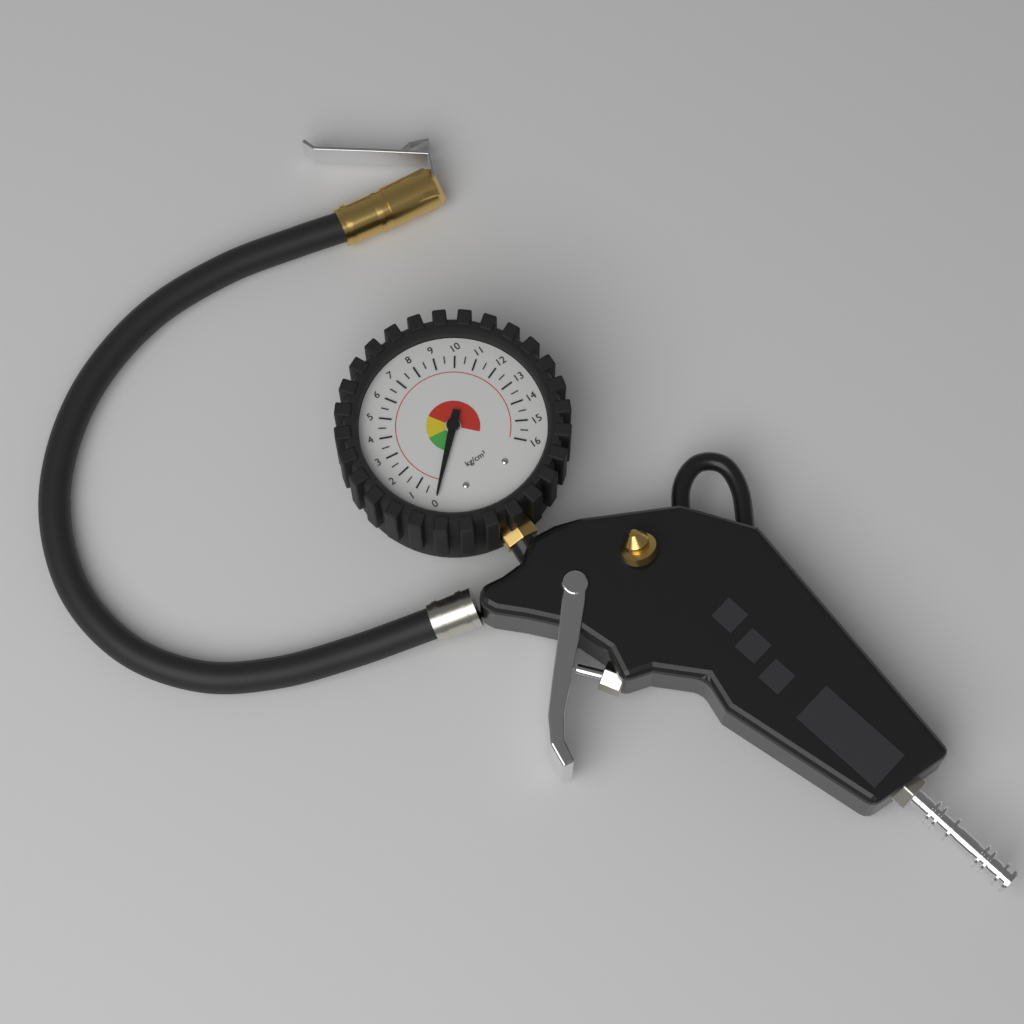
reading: 0.0 kg/cm²
